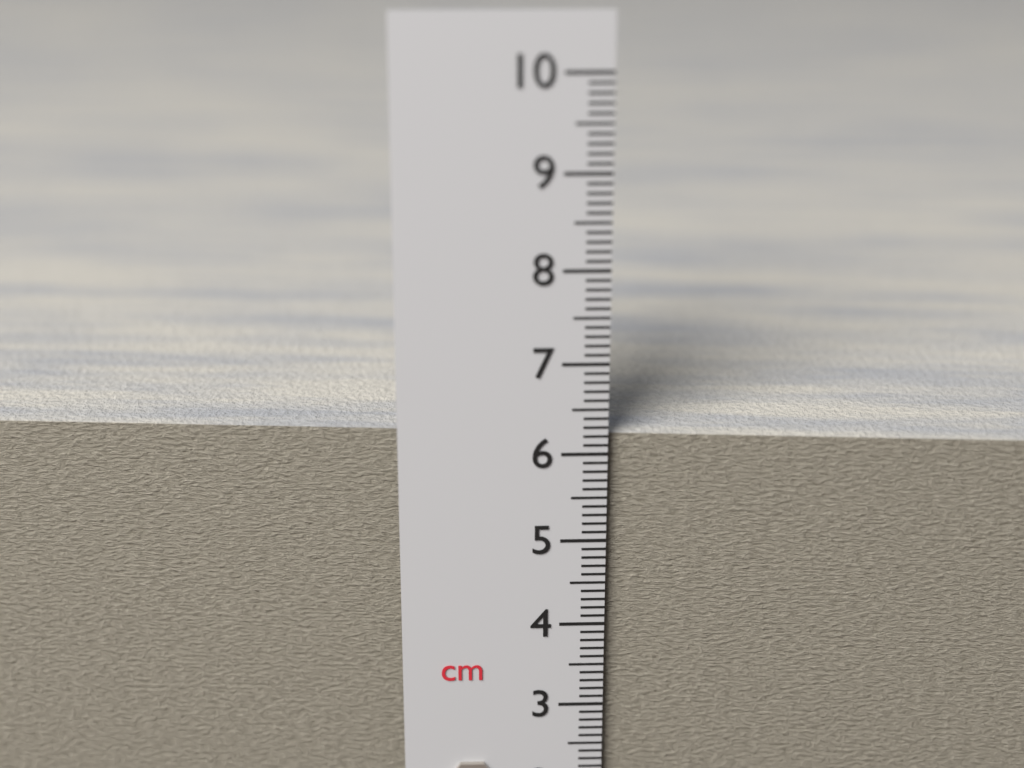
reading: 6.2 cm
